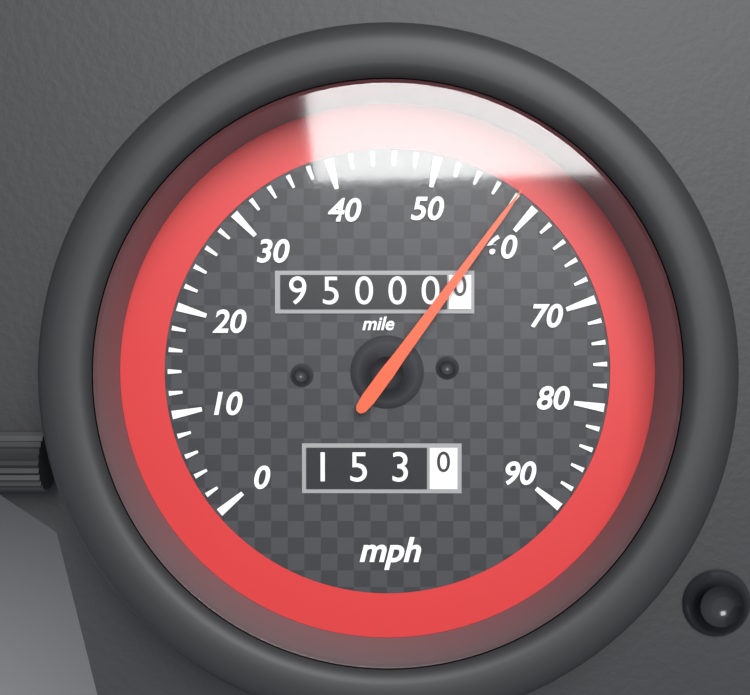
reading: 58 mph
